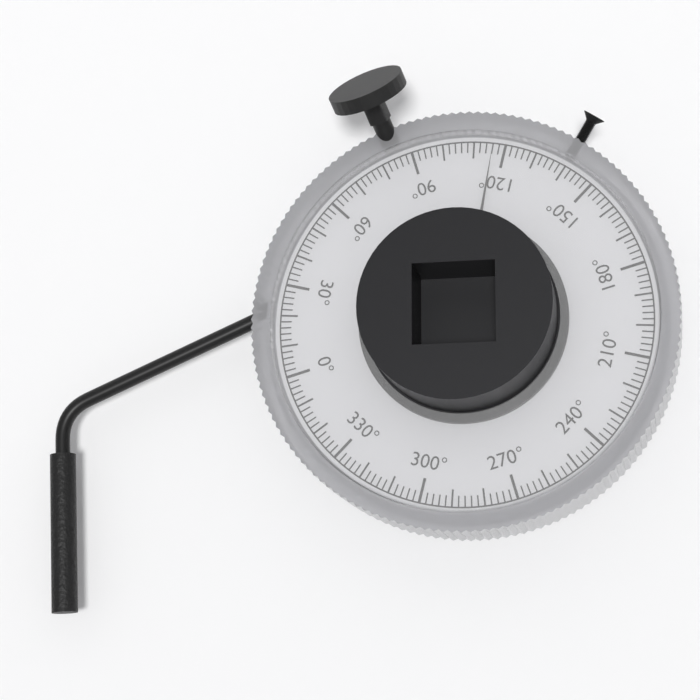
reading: 116 °
